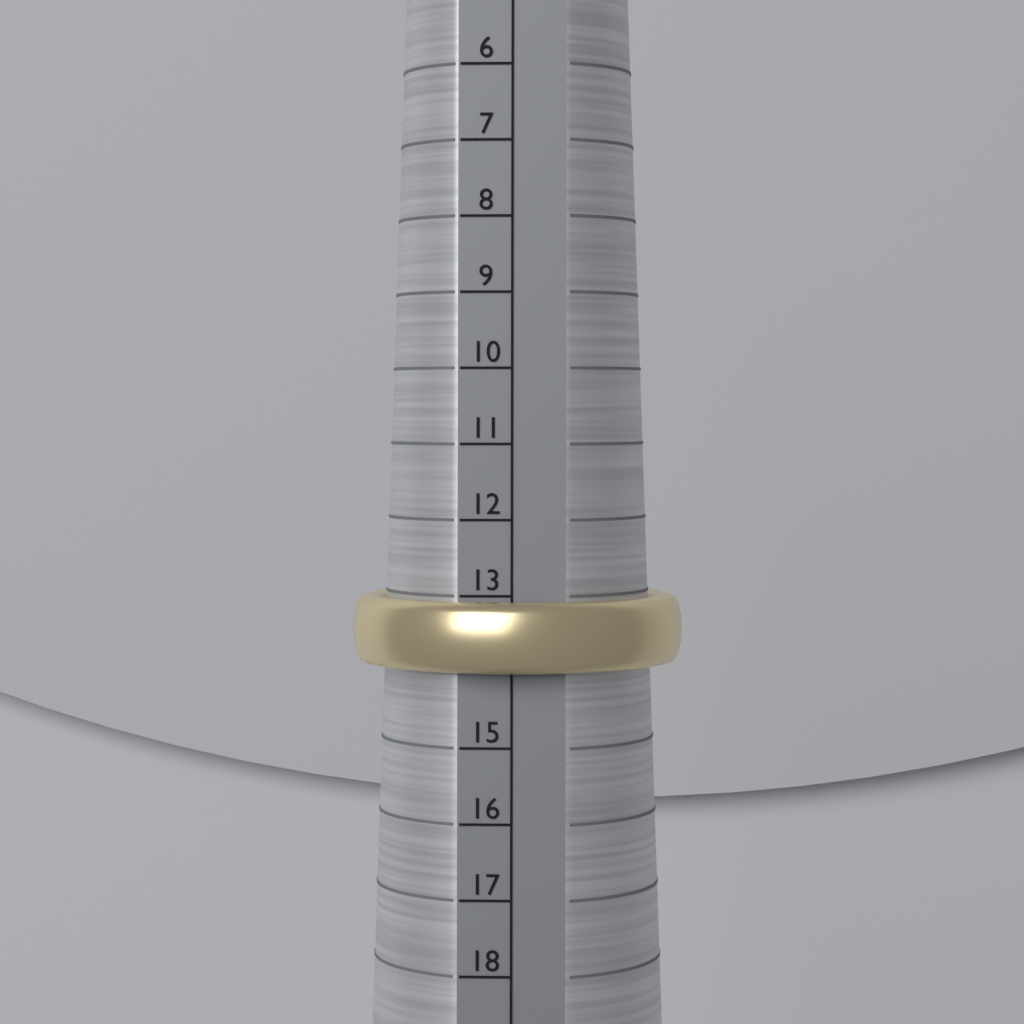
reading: 14 (no unit)
